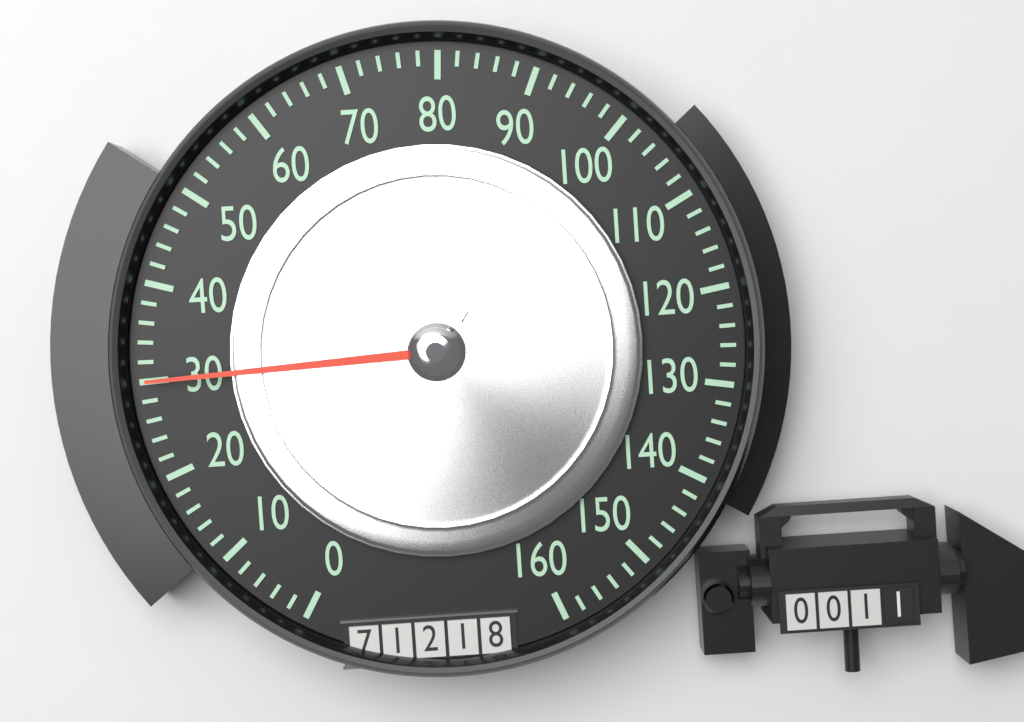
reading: 30 (no unit)
